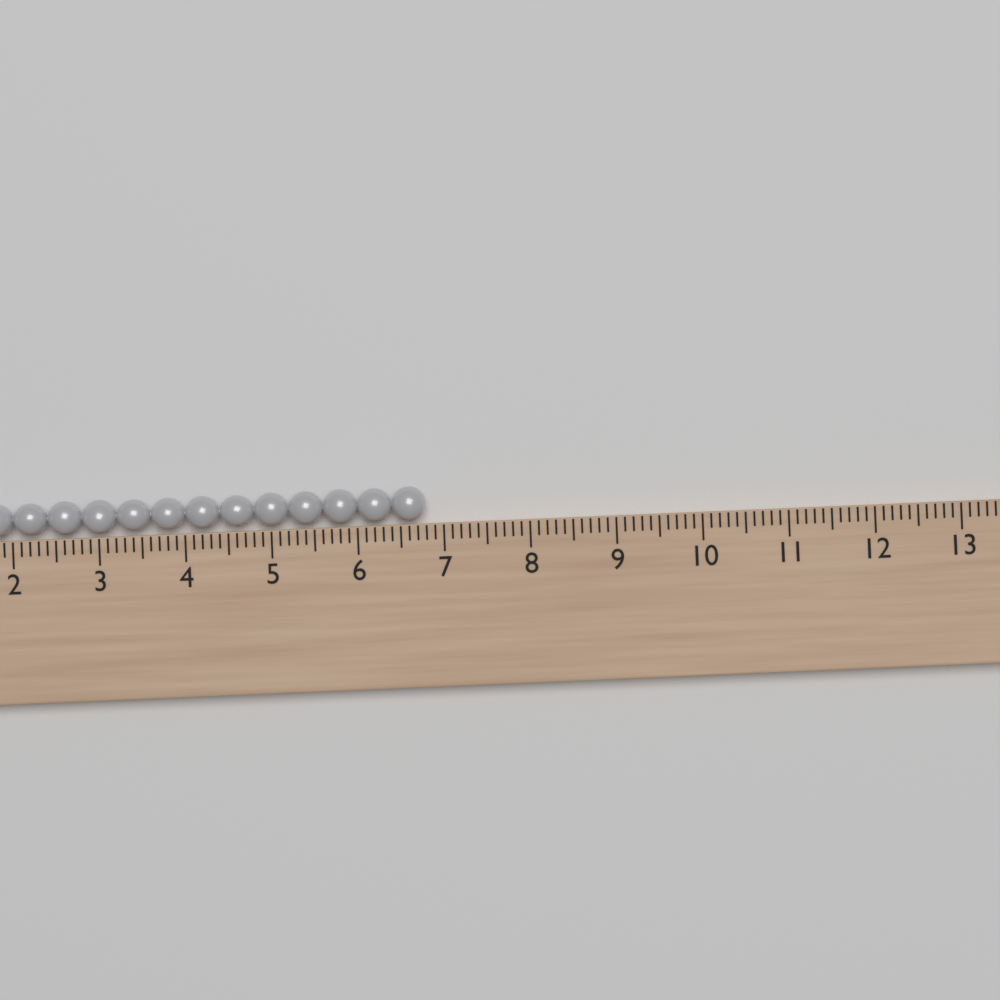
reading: 6.8 (no unit)
